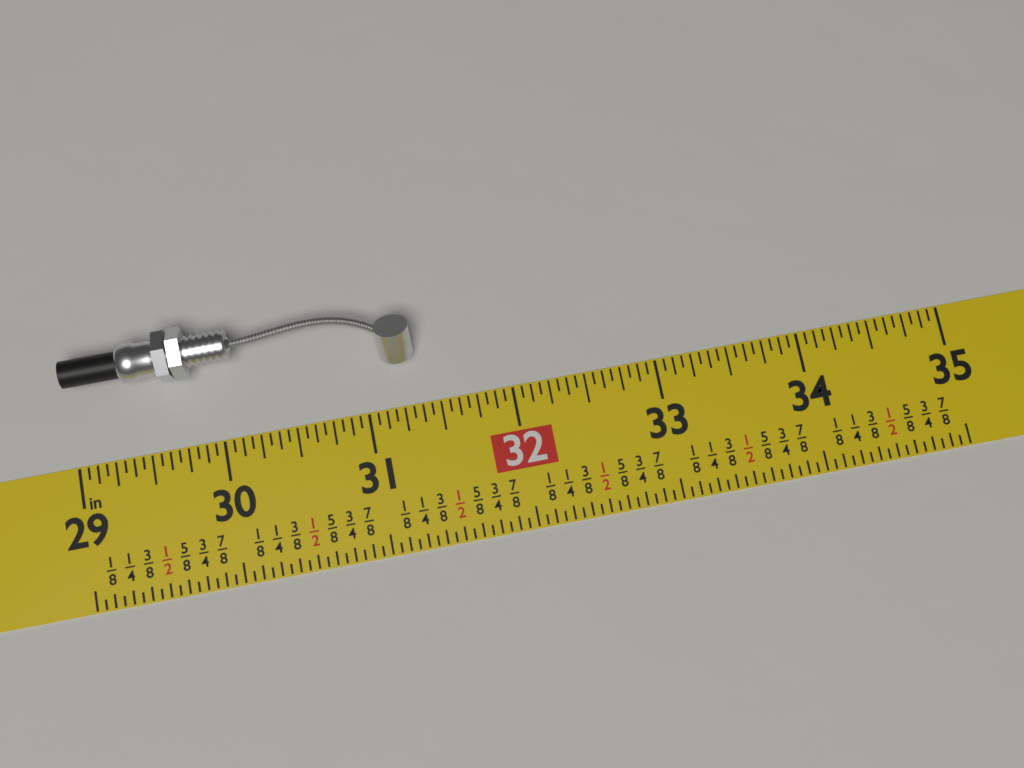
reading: 31.3750 in
